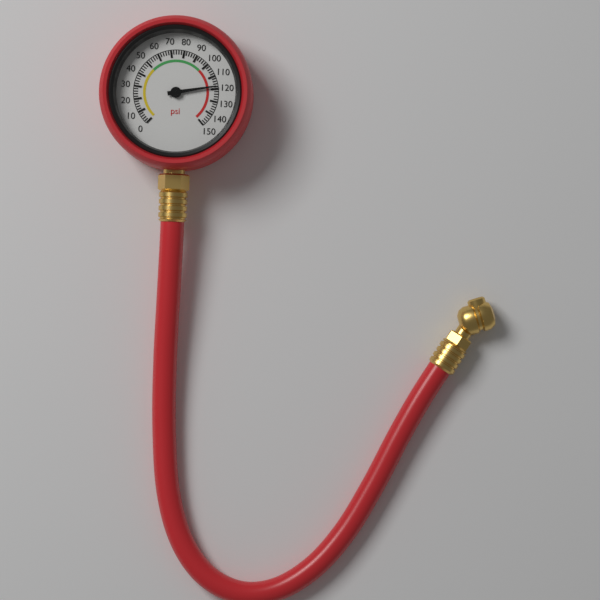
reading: 118 psi
